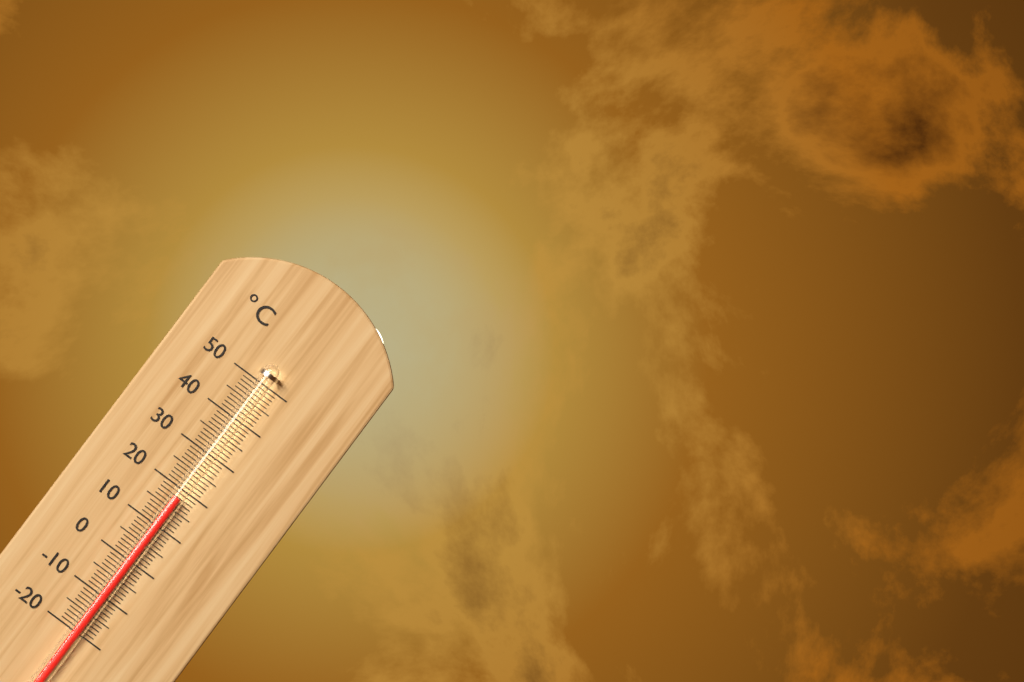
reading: 18 °C
